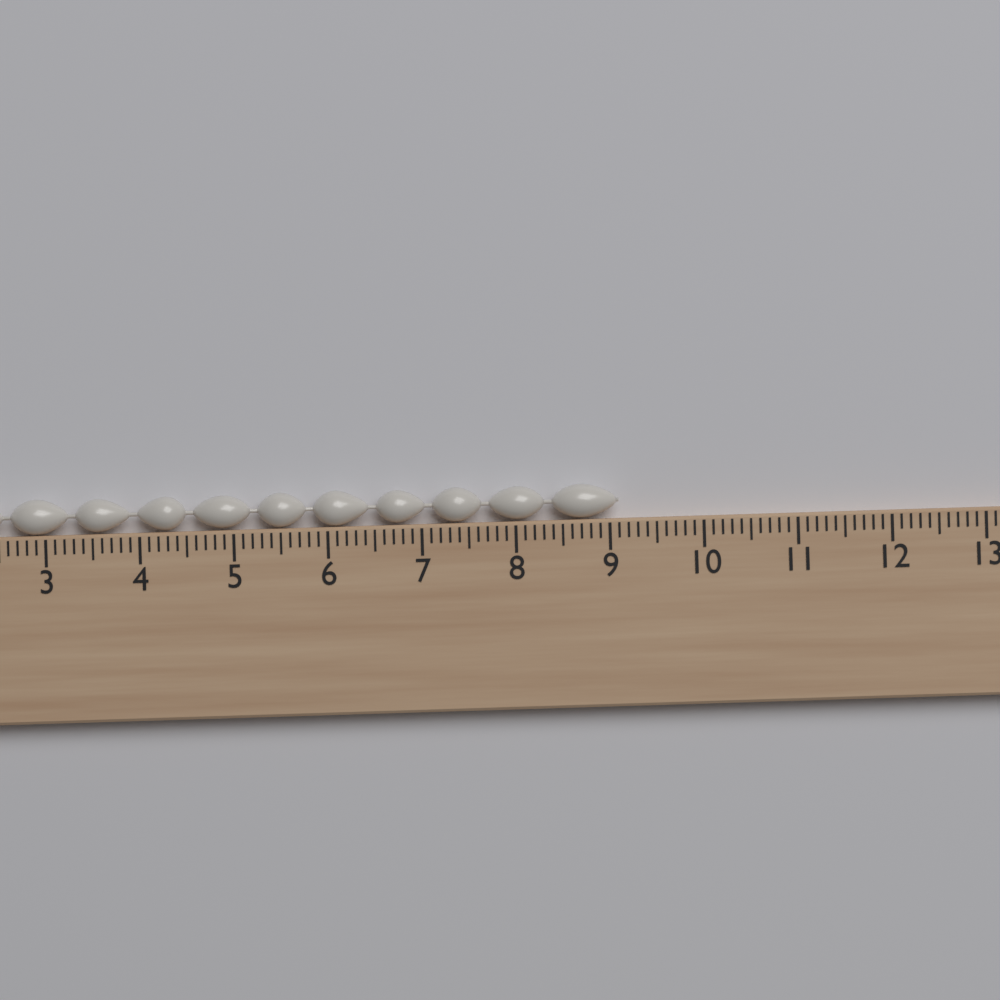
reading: 9.1 cm
